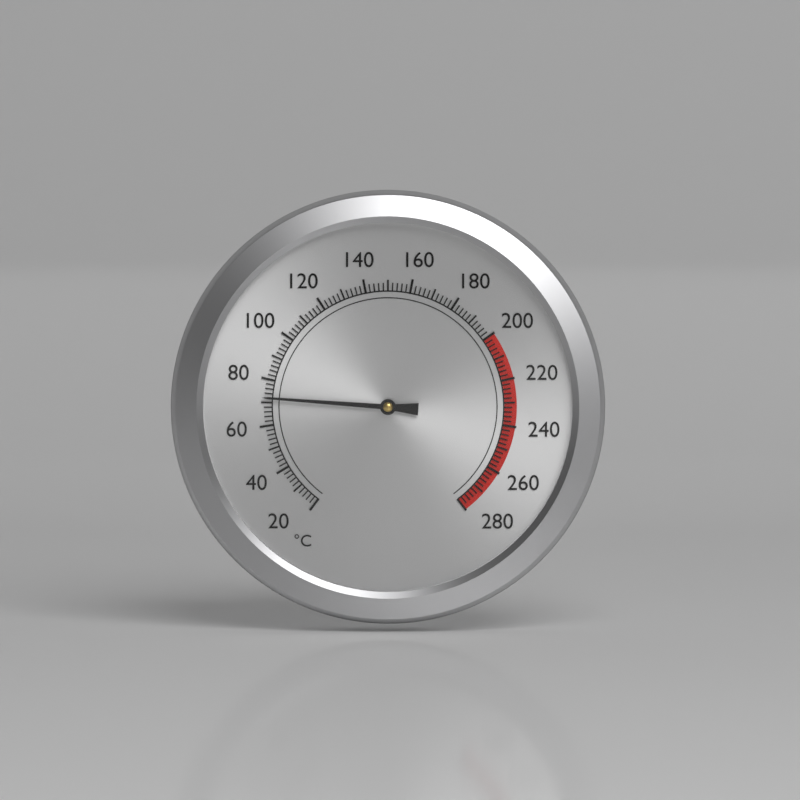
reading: 72 °C
